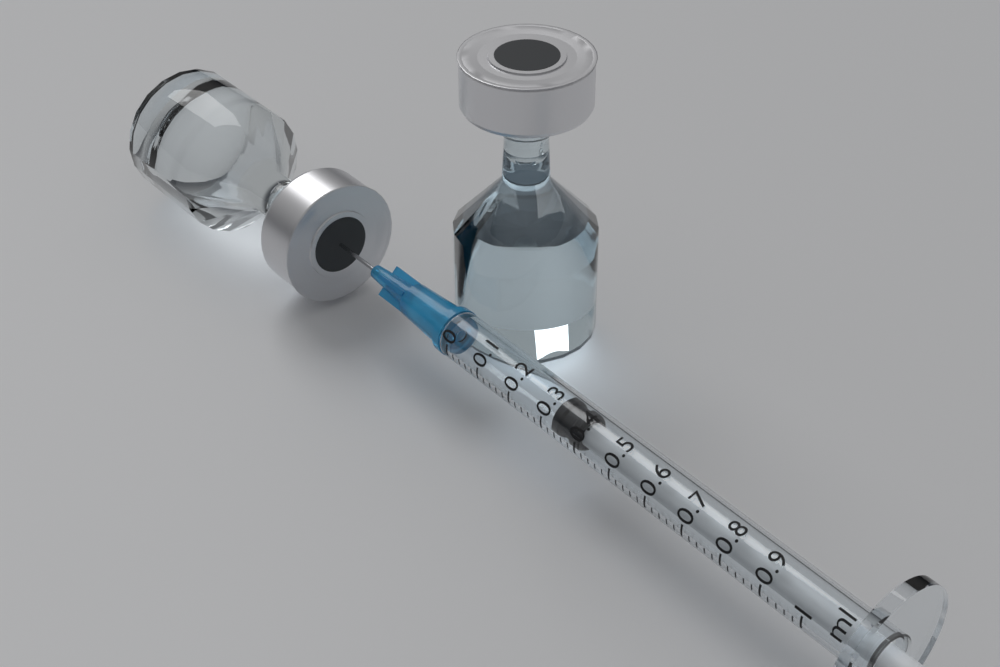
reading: 0.32 ml
